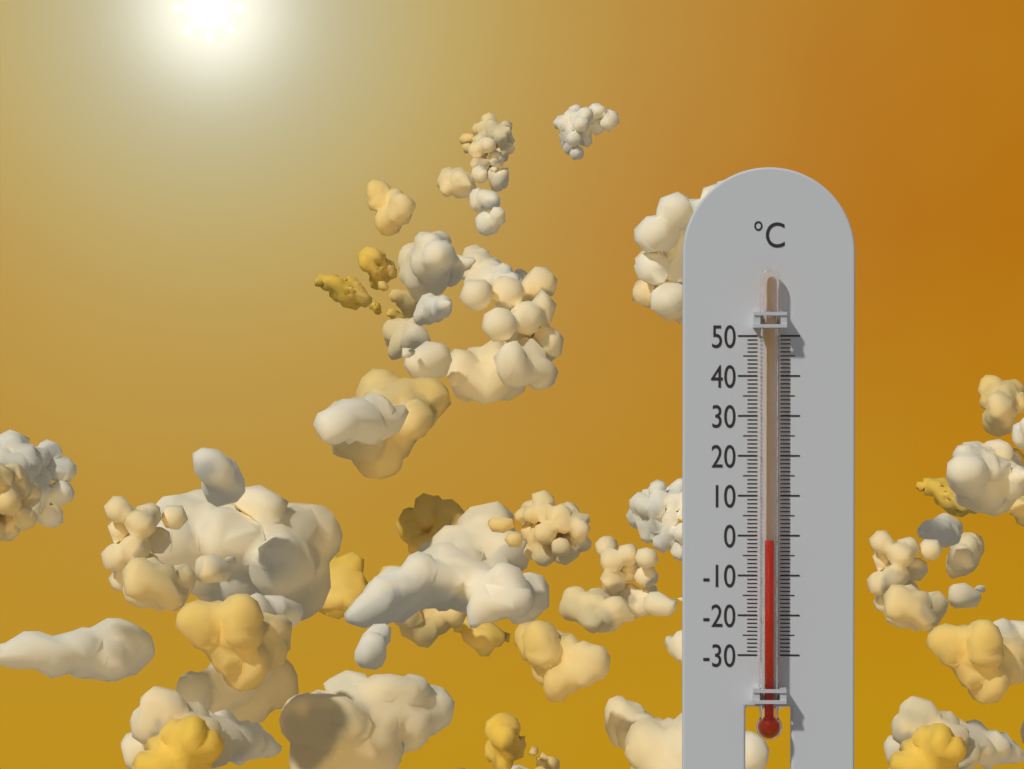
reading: -1 °C
